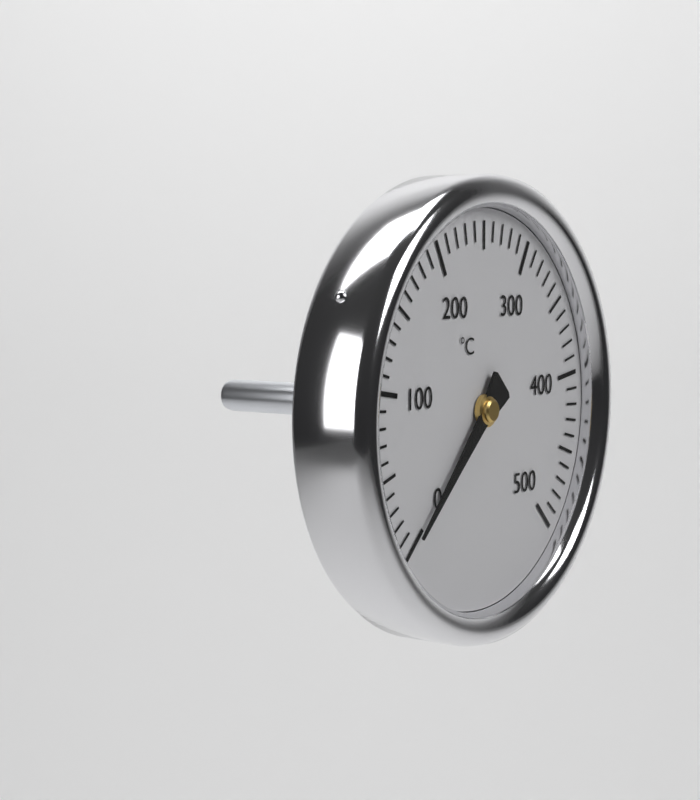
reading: 0 °C
